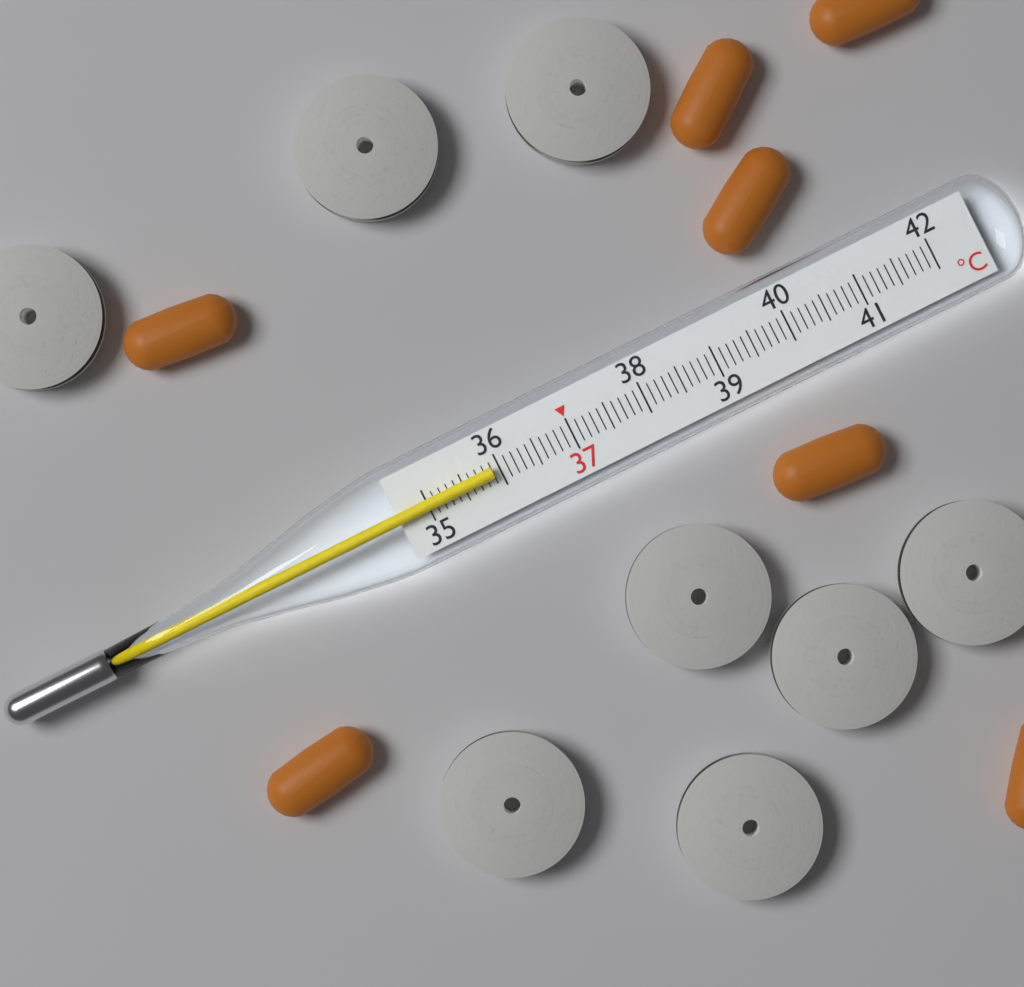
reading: 35.9 °C
